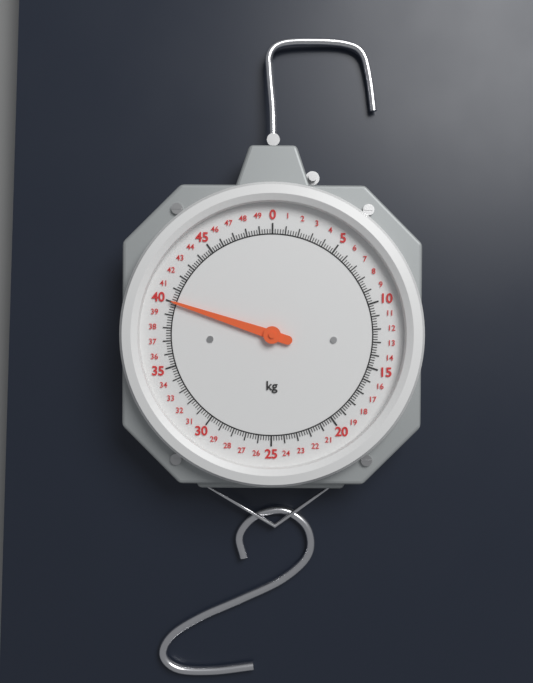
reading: 40.0 kg
